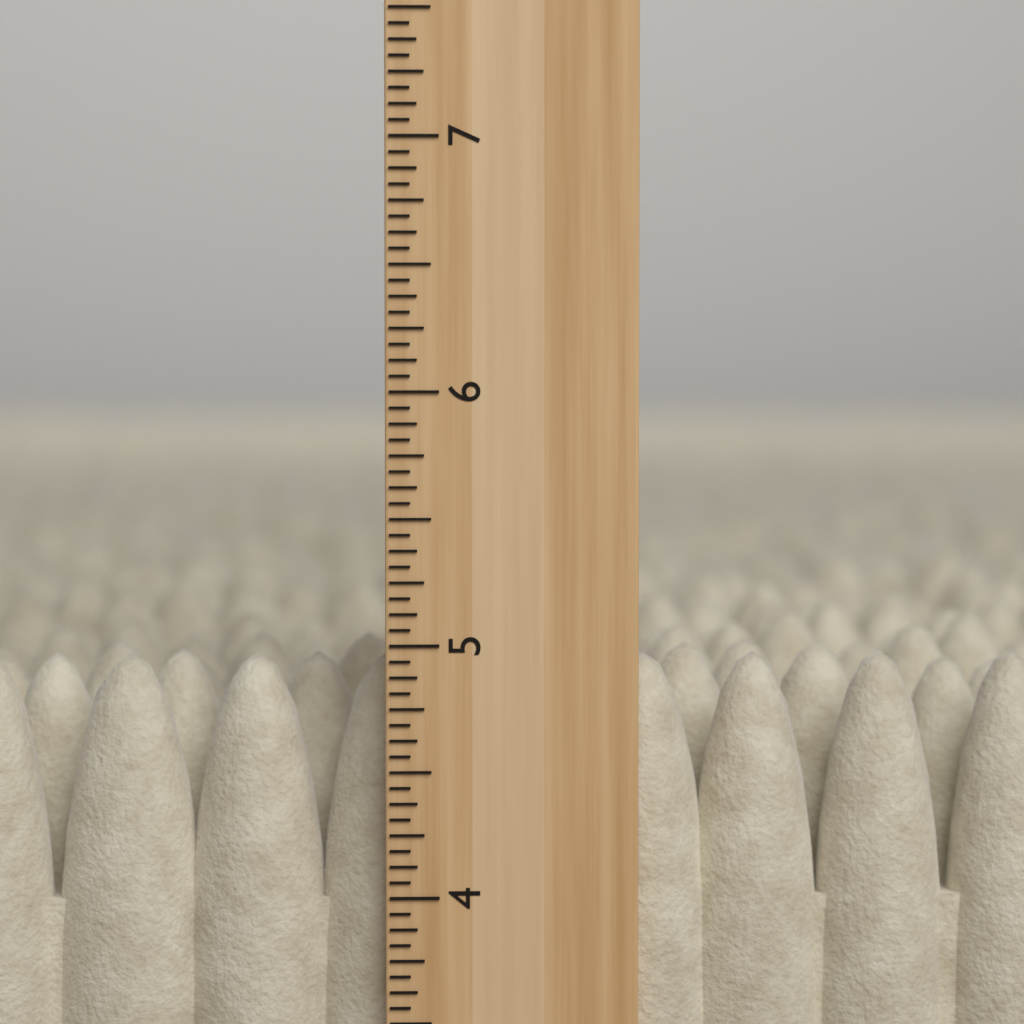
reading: 4.9375 inch
